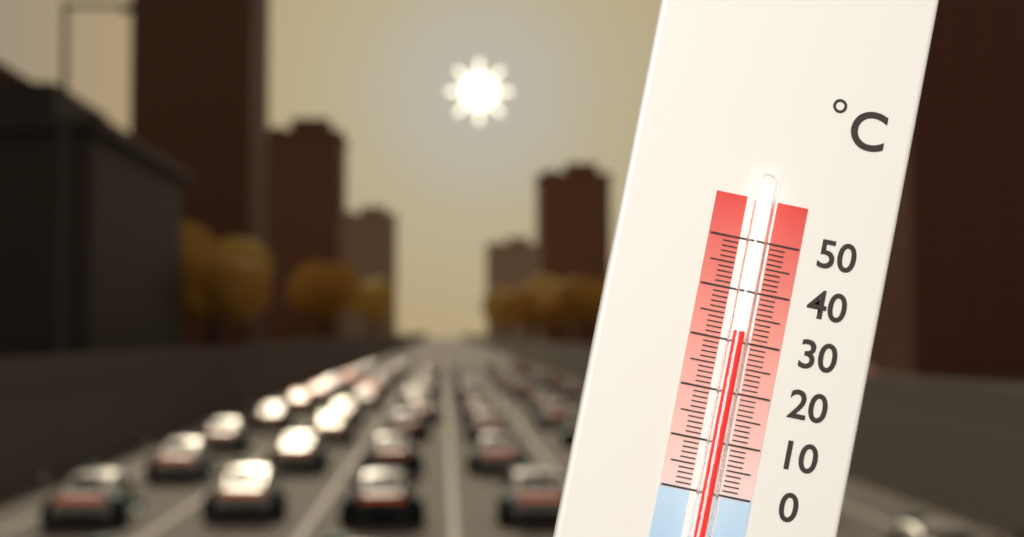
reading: 32 °C
